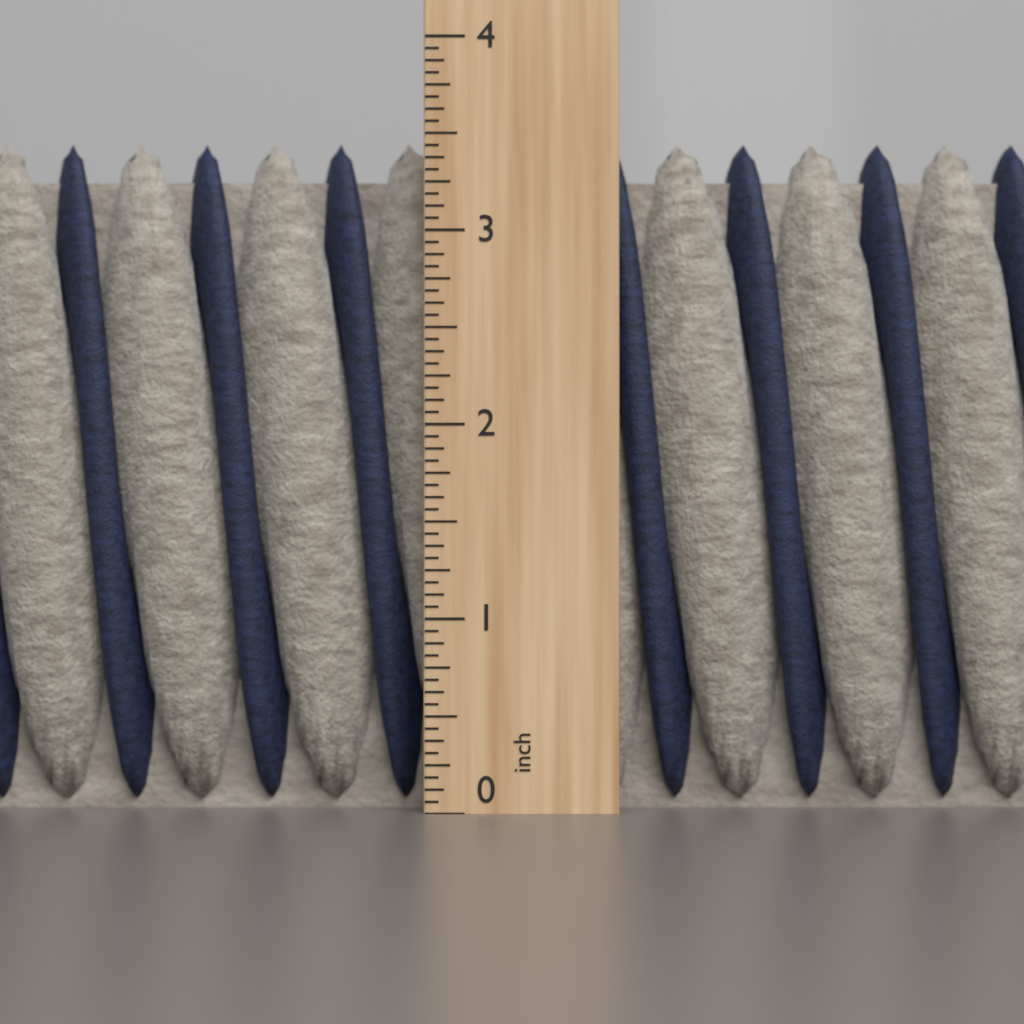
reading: 3.5000 inch
